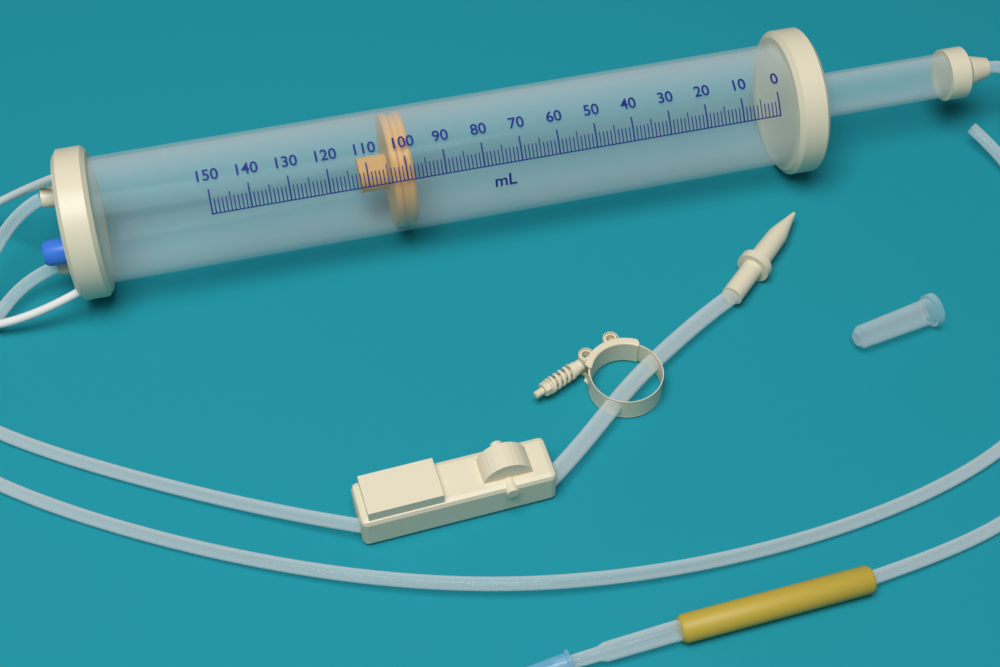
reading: 98 ml
